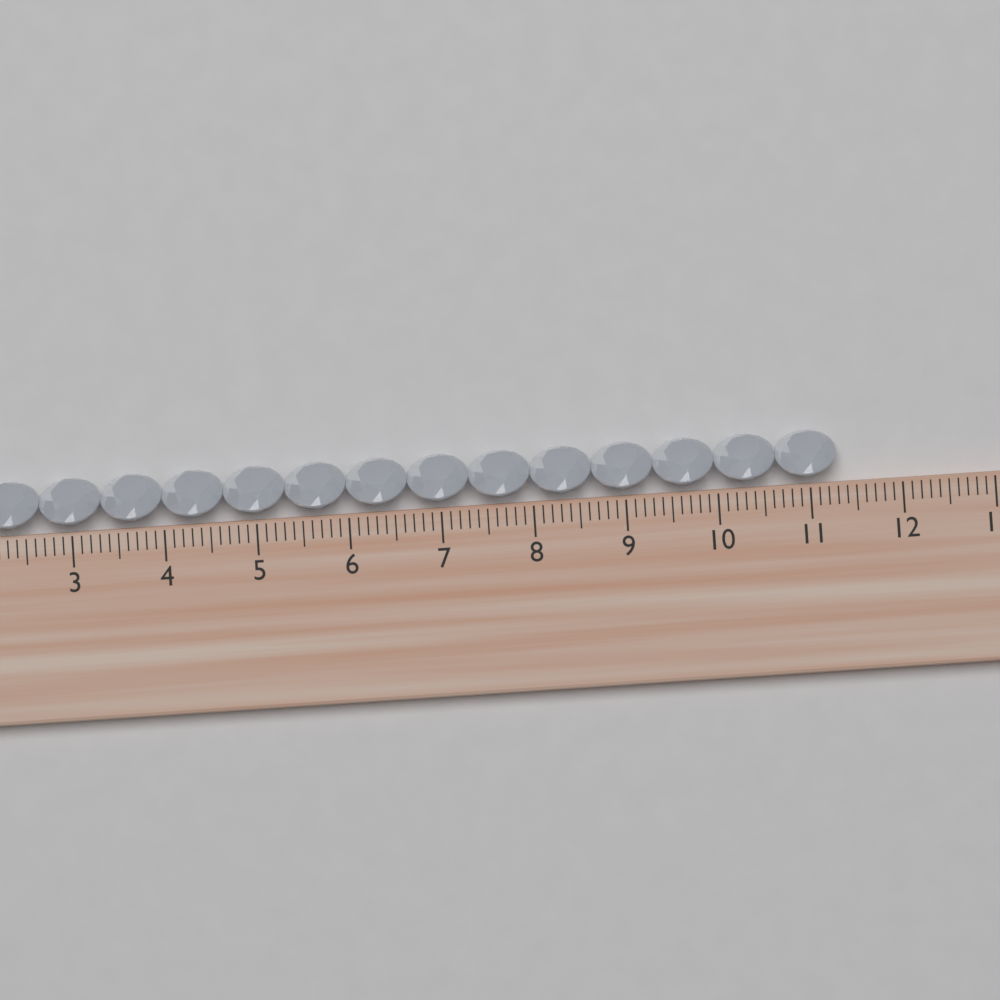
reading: 11.3 cm
